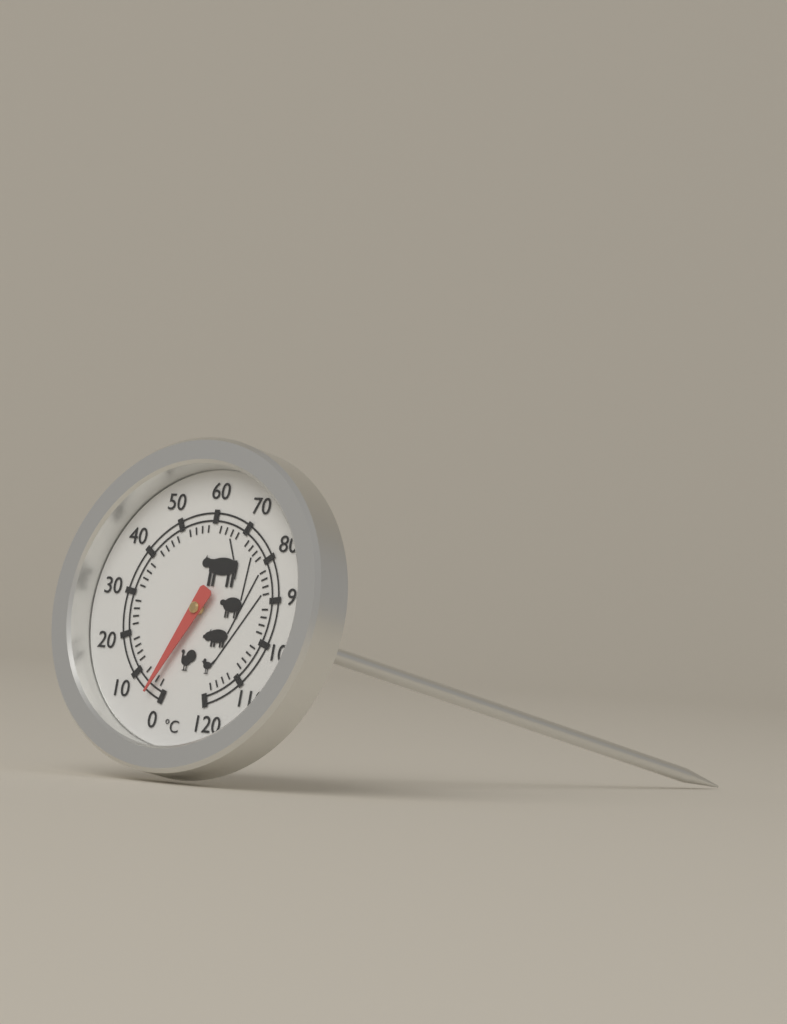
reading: 4 °C
